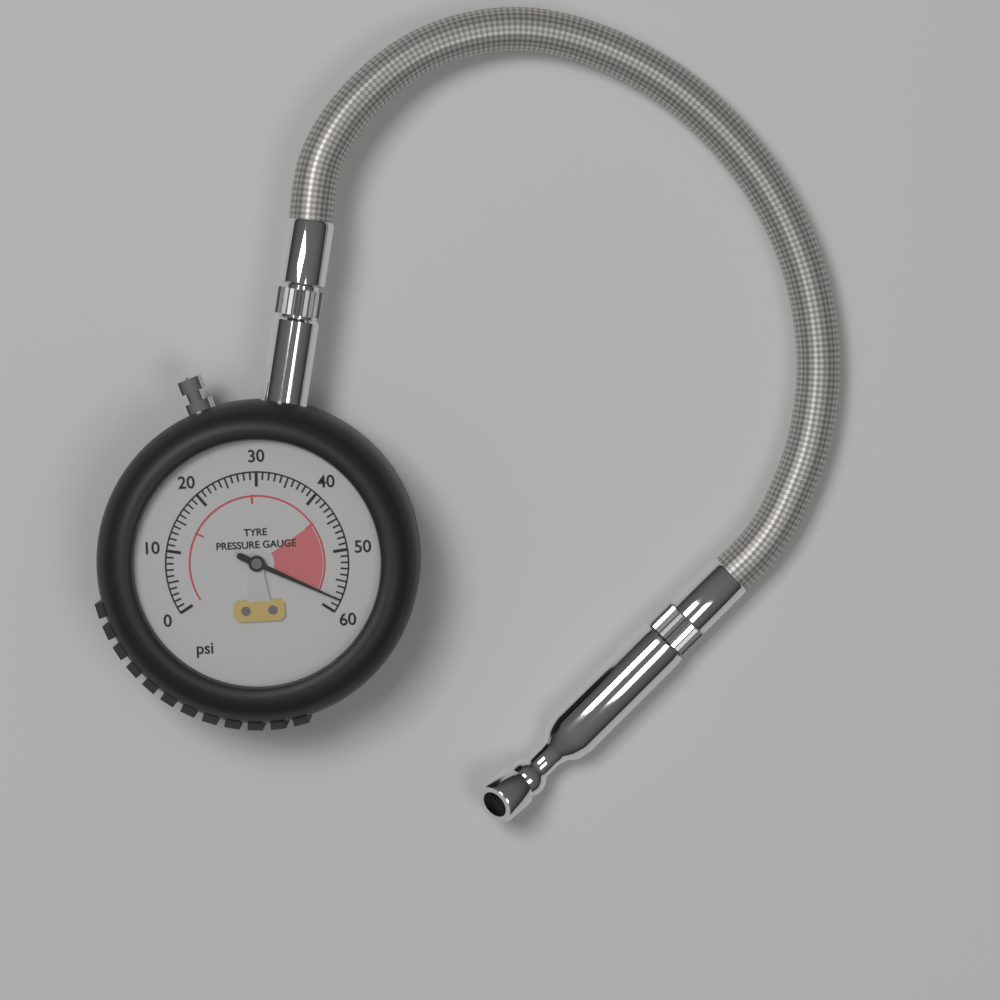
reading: 58 psi
